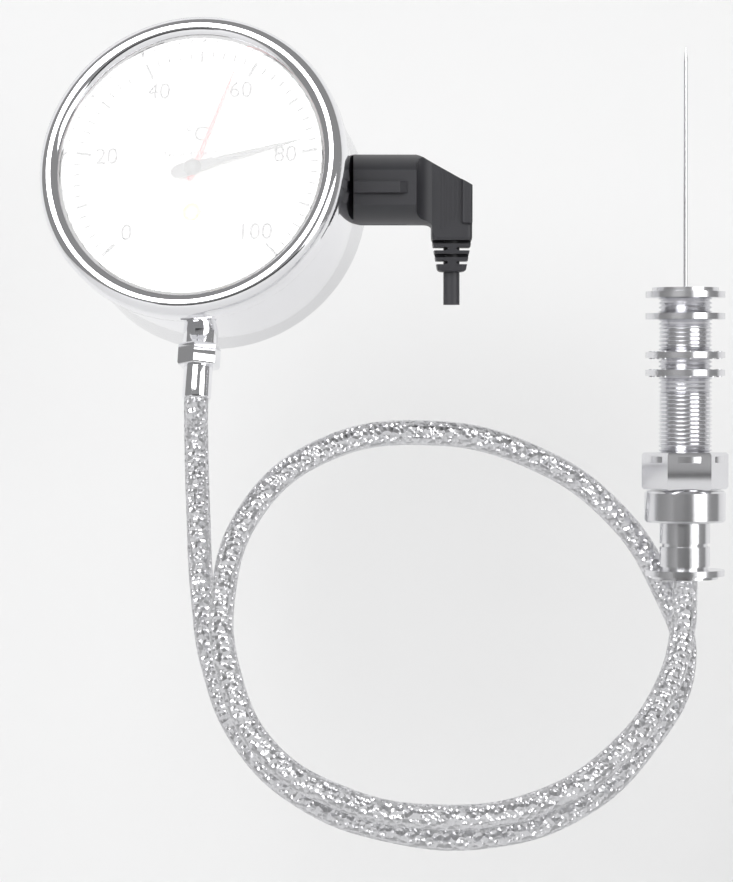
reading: 78 °C
